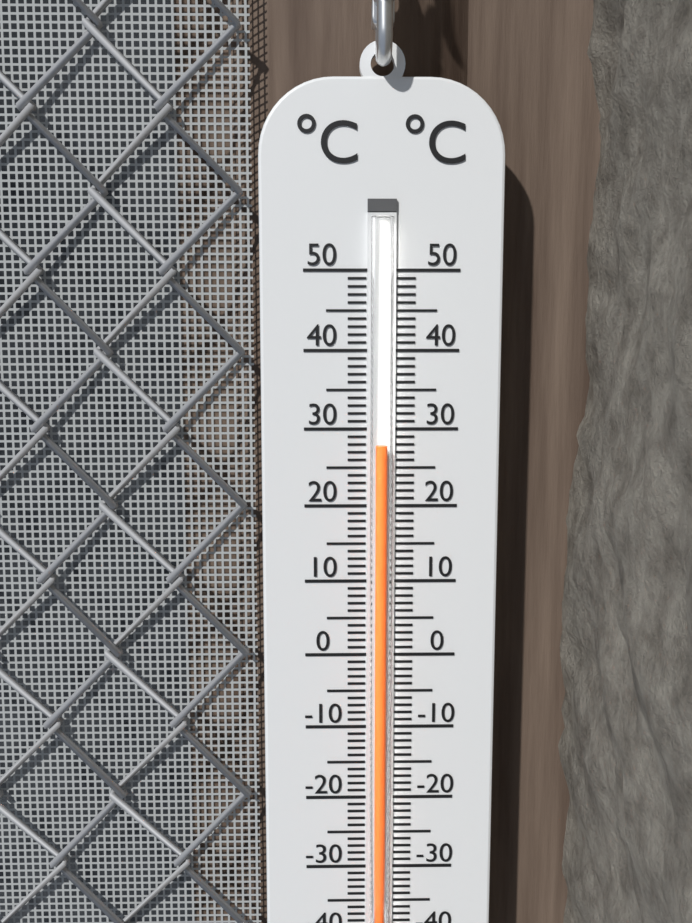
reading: 28 °C
